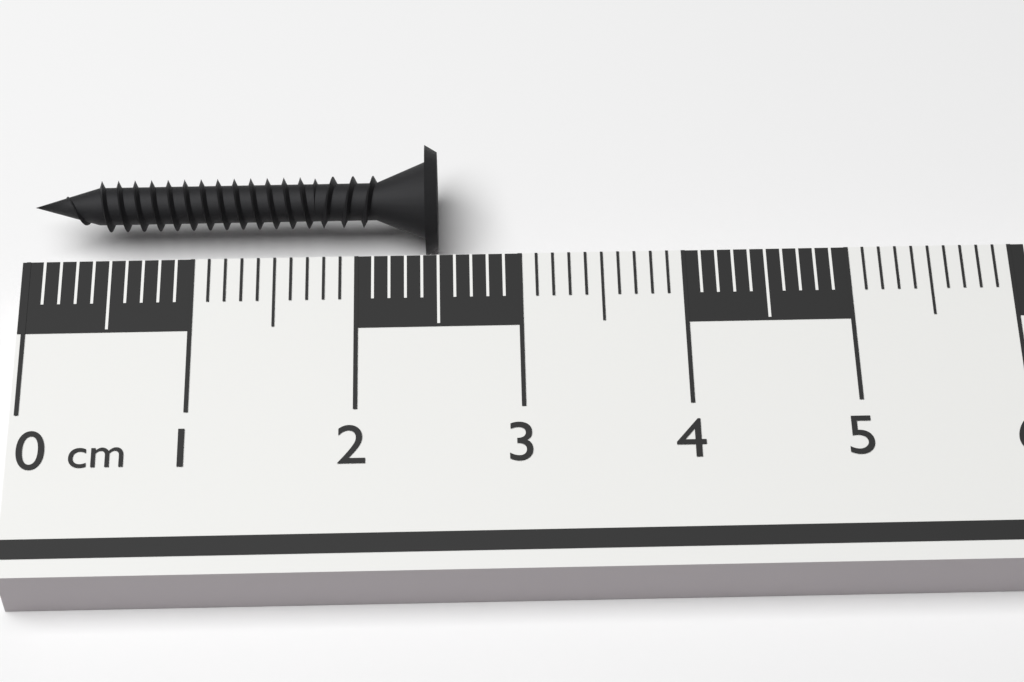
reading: 2.5 cm
